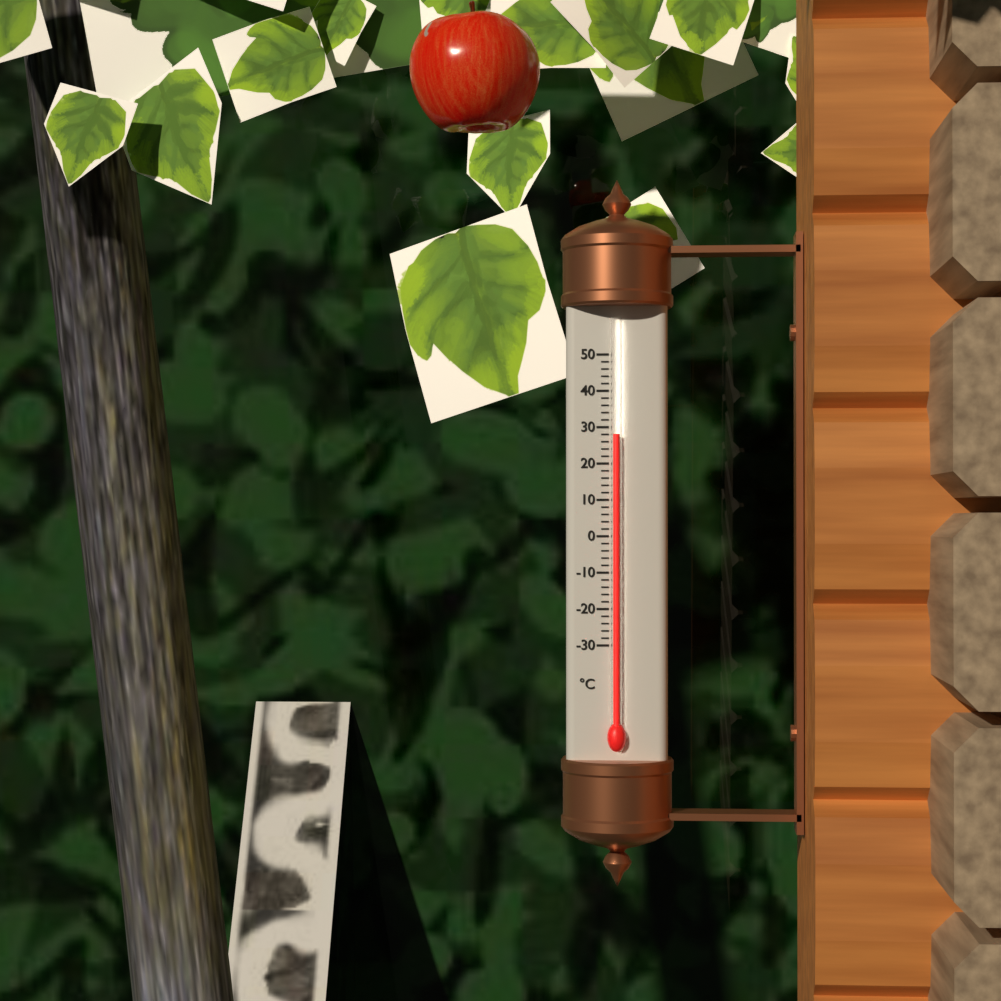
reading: 28 °C
